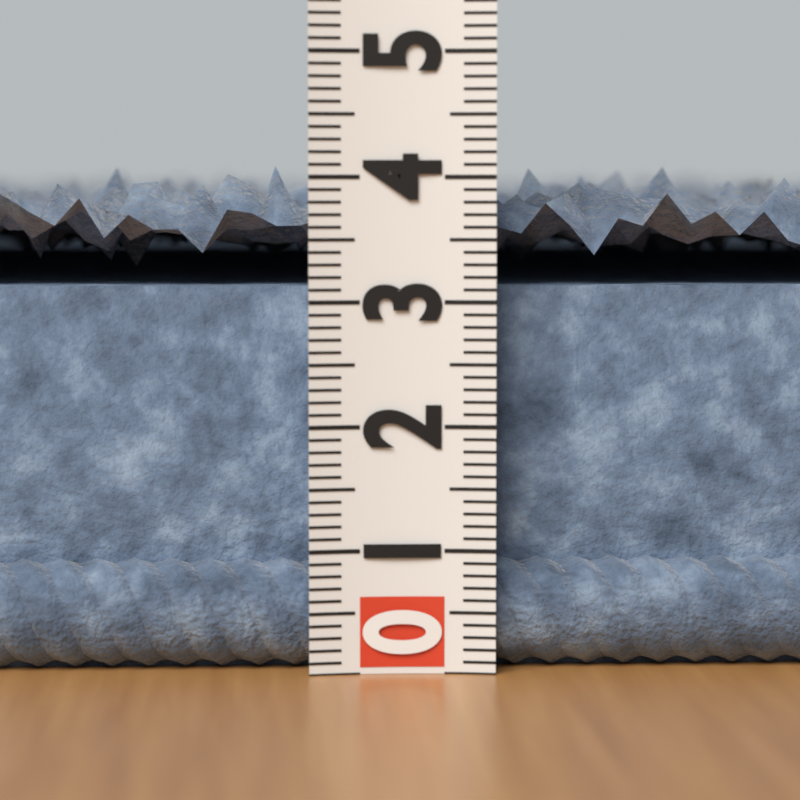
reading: 4.1 (no unit)
